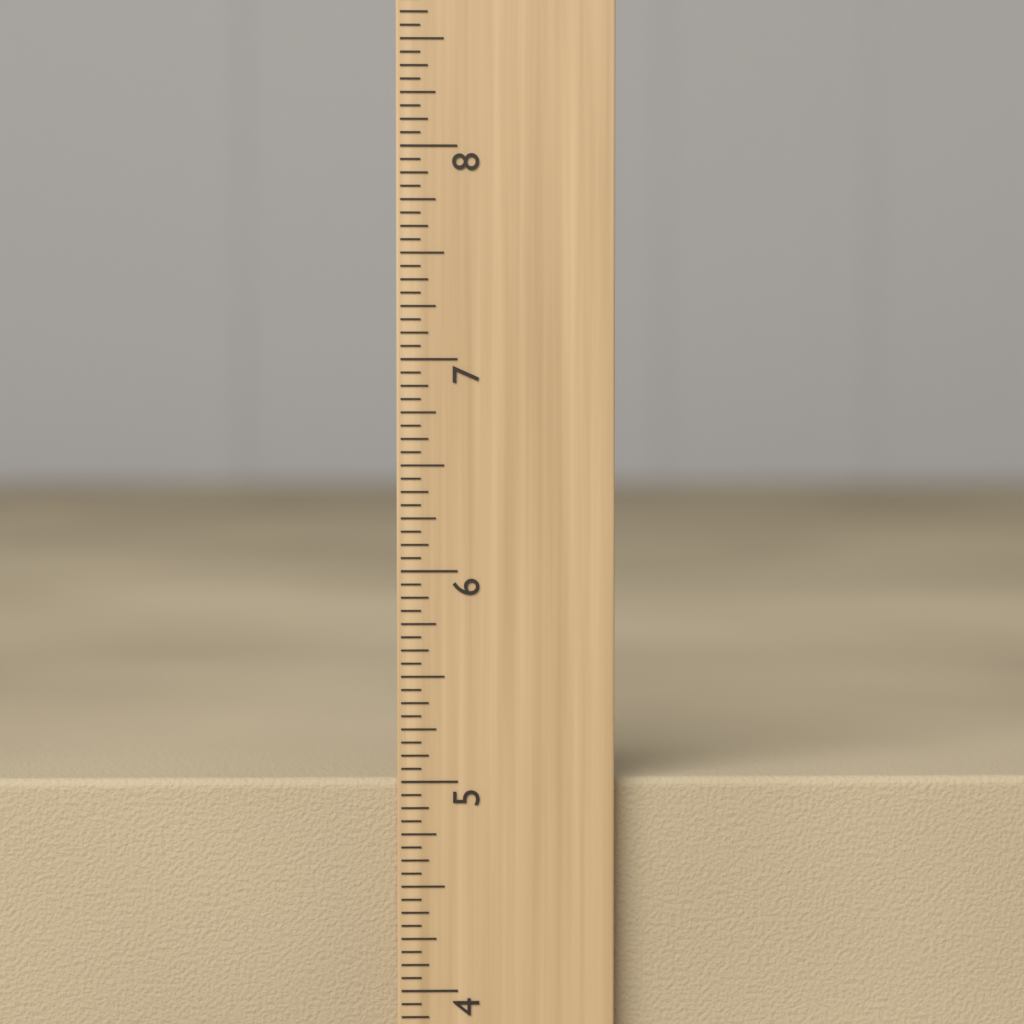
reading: 5.0000 inch
